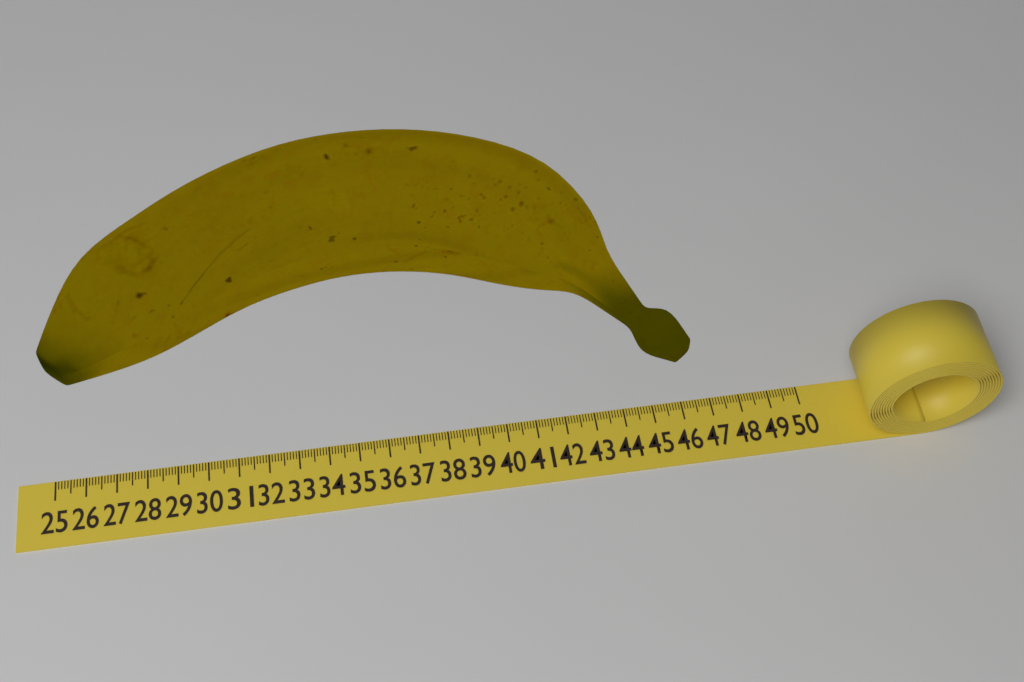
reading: 46.2 (no unit)
